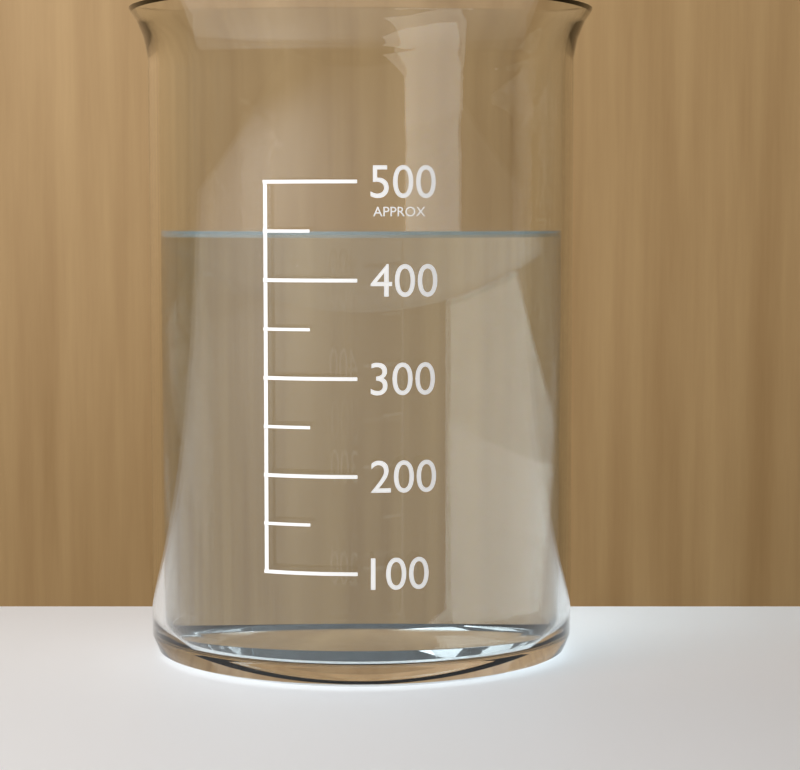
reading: 450 (no unit)
